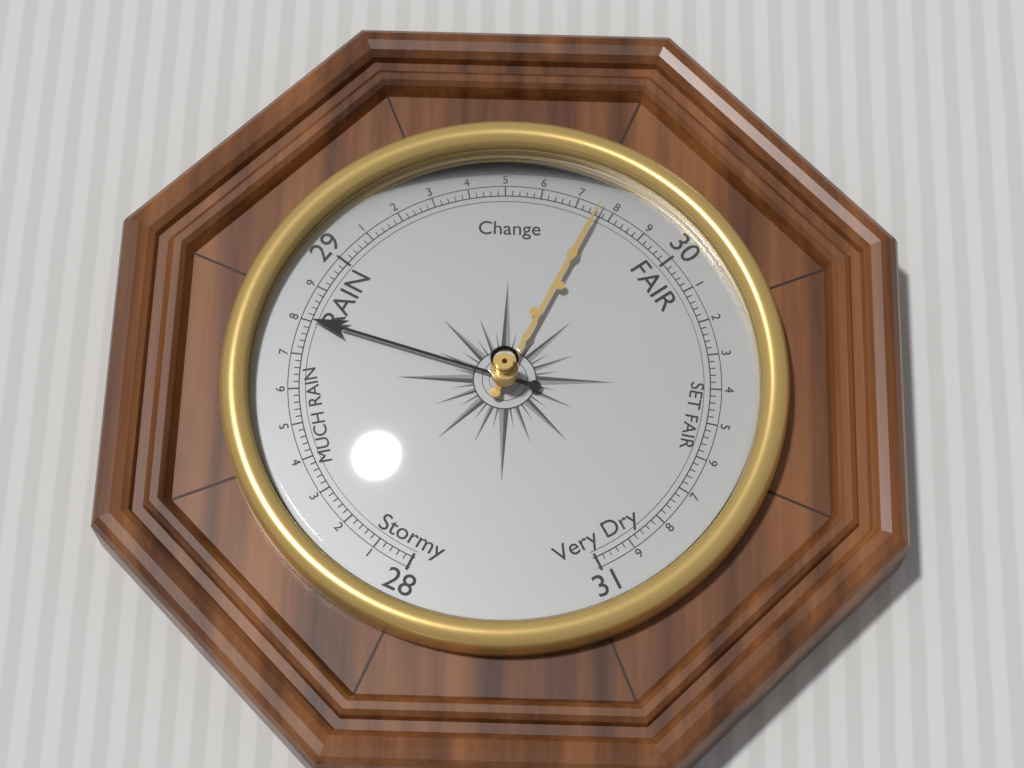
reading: 28.80 (no unit)
